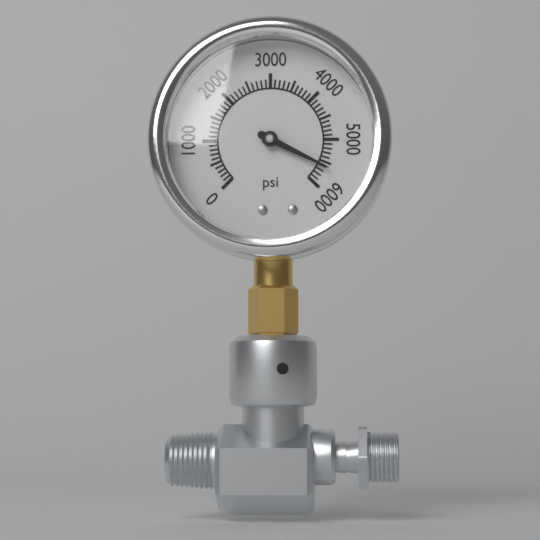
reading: 5600 psi
